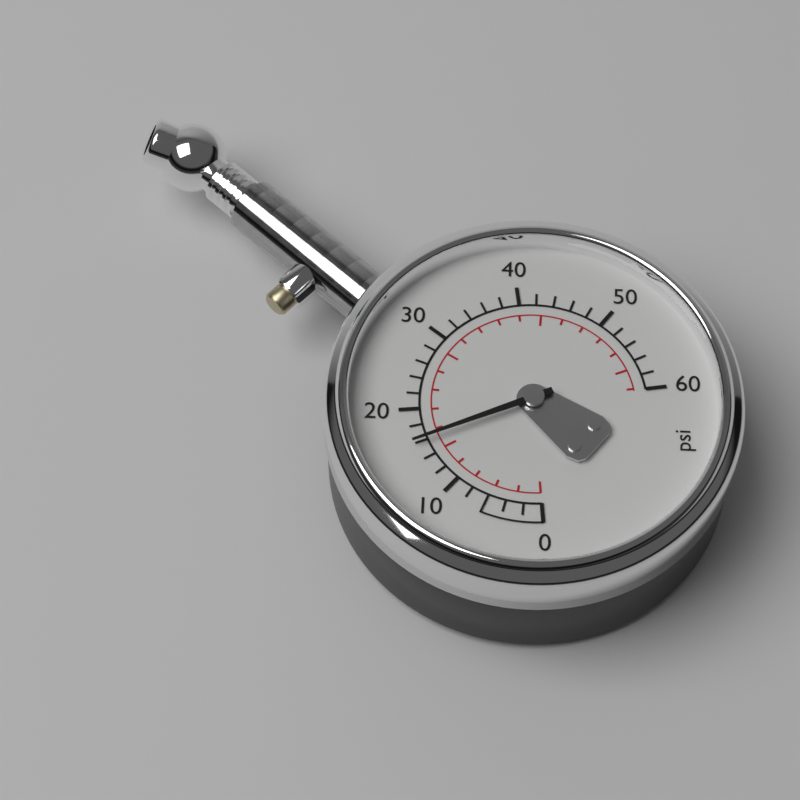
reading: 16 psi
